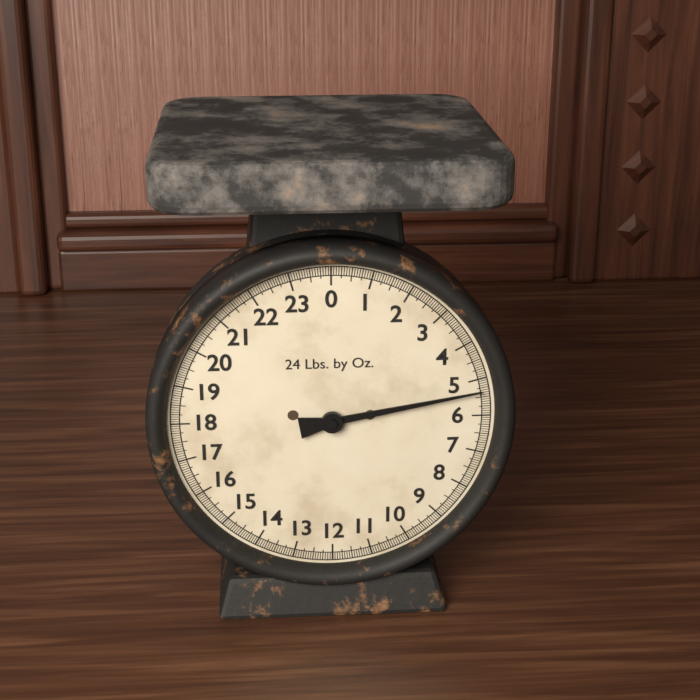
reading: 5.3125 lb
